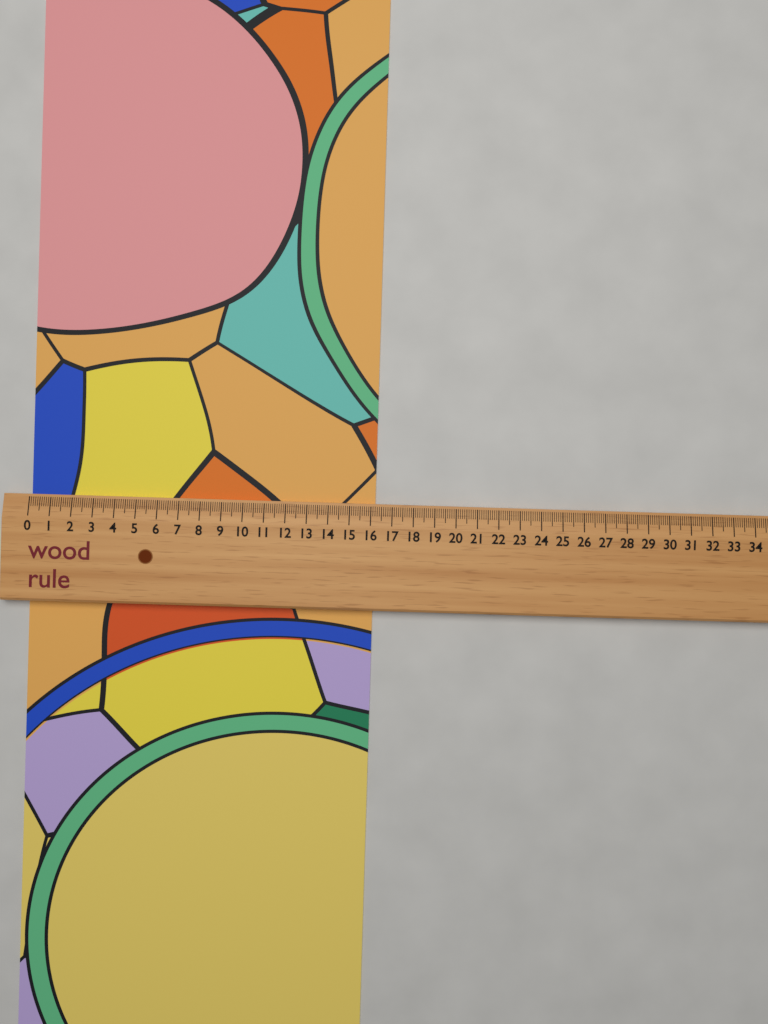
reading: 16.2 (no unit)
